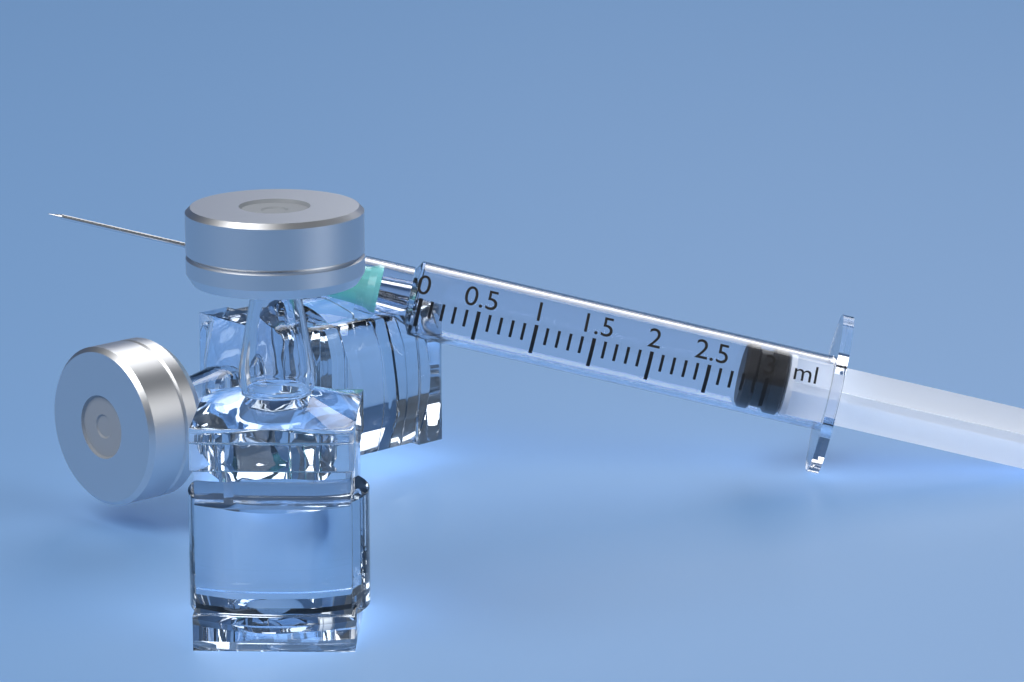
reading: 2.8 ml
